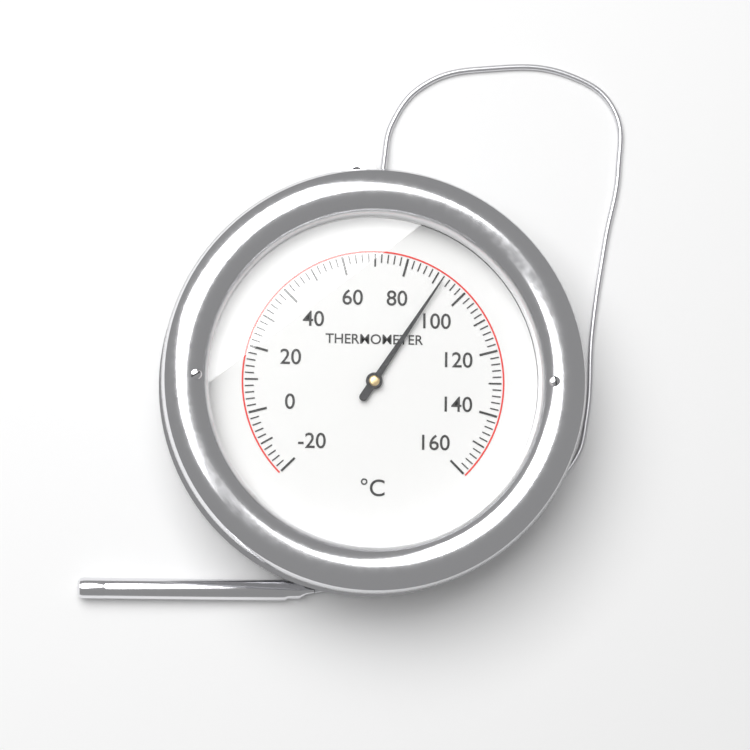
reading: 92 °C
